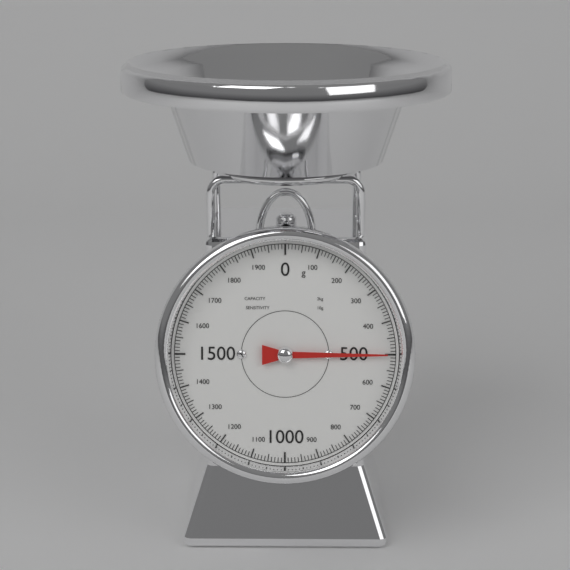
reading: 500 g
